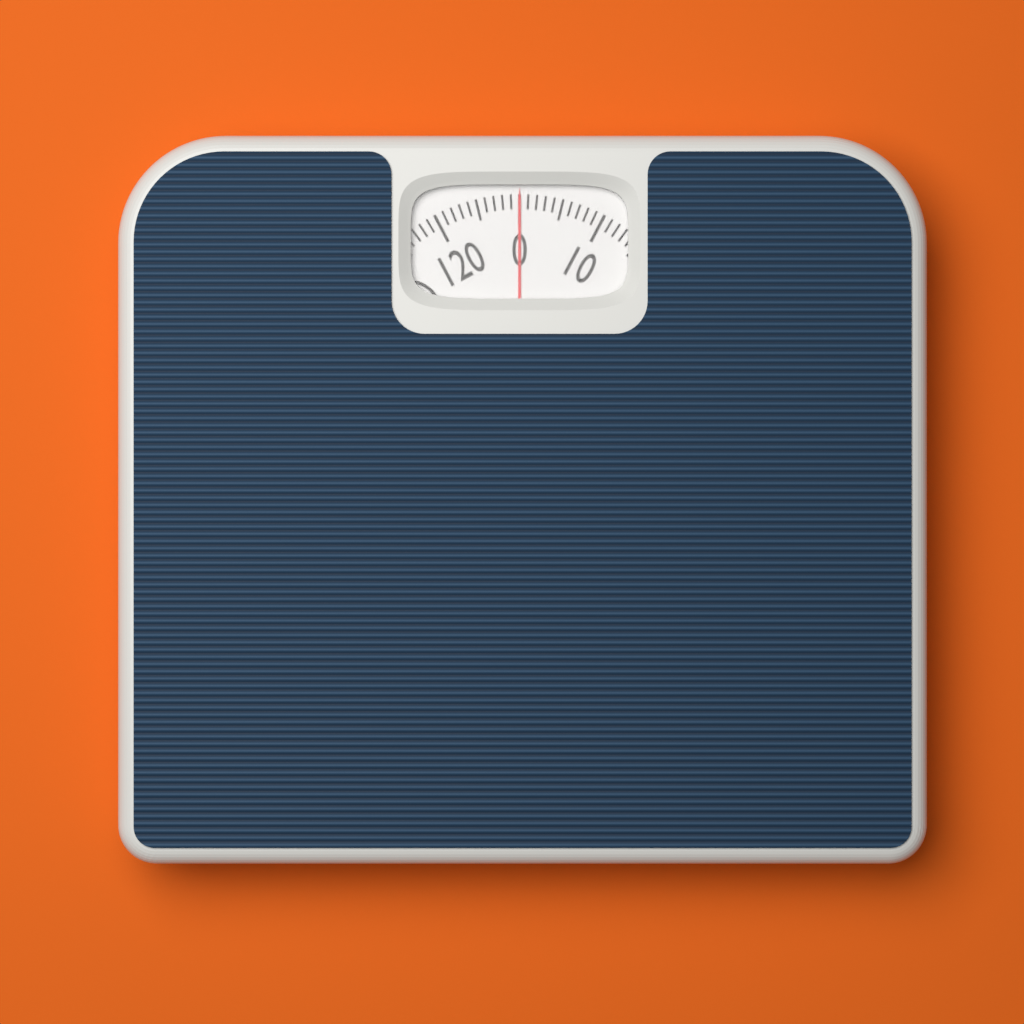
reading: 0 (no unit)
